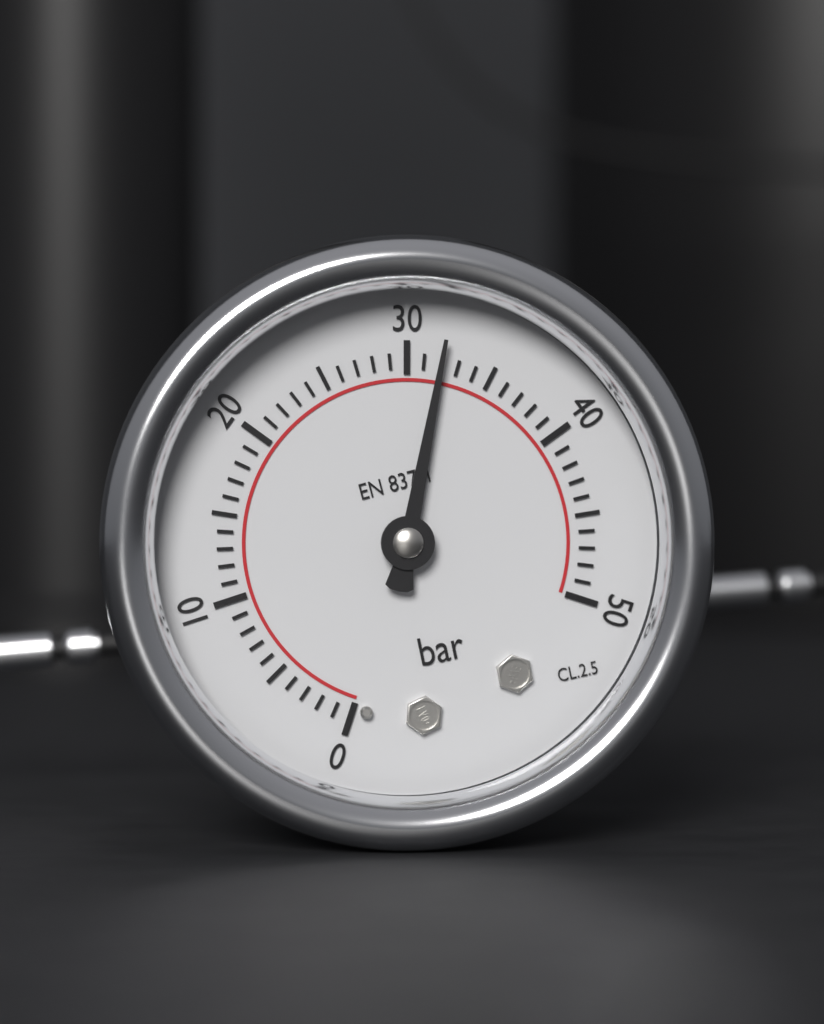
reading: 32 bar
